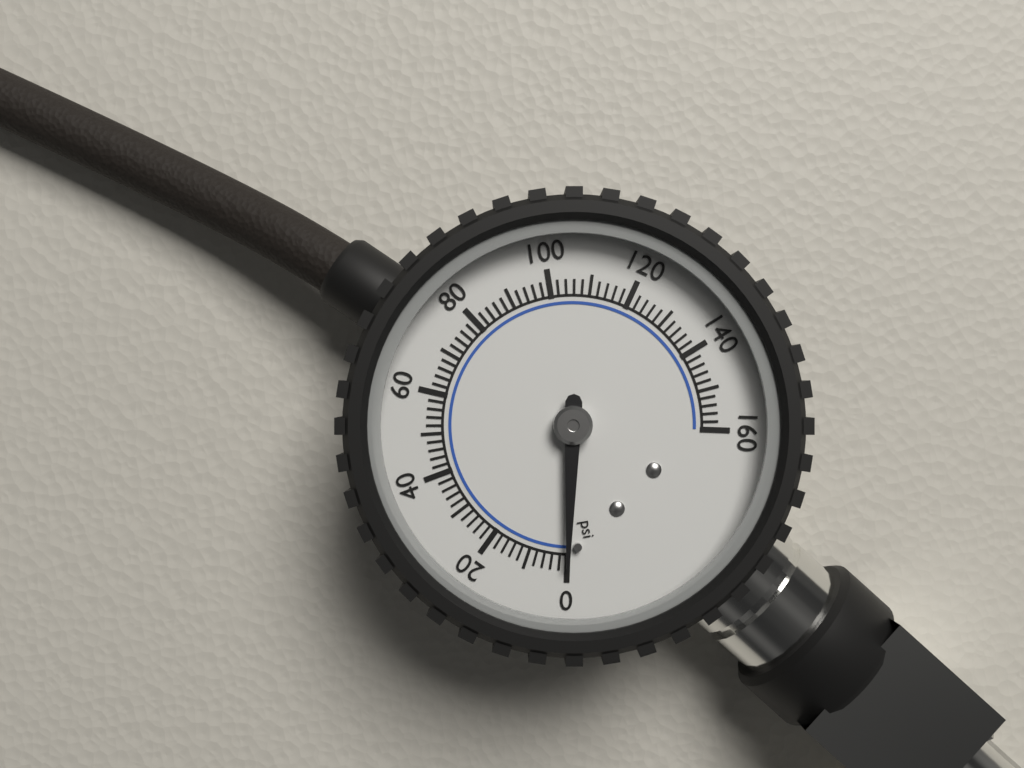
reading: 0 psi
